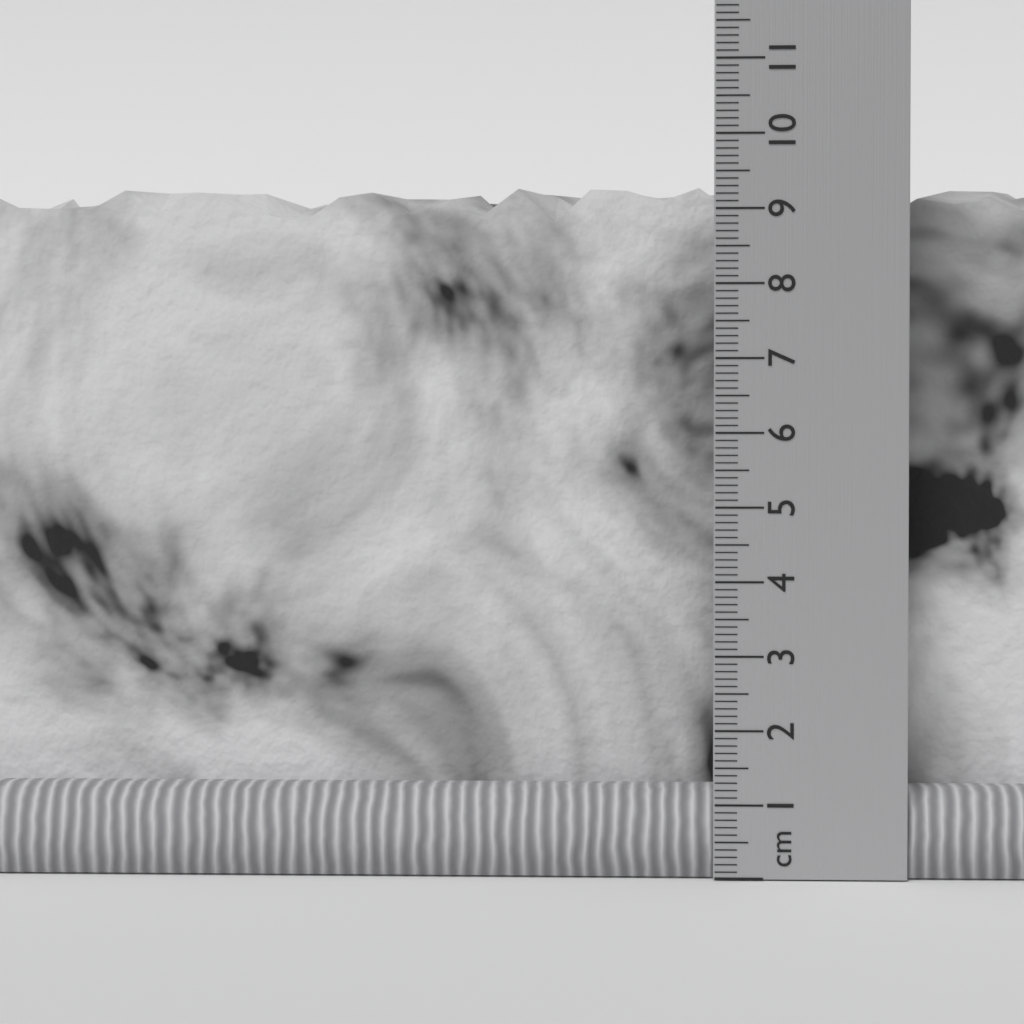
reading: 9.4 cm
